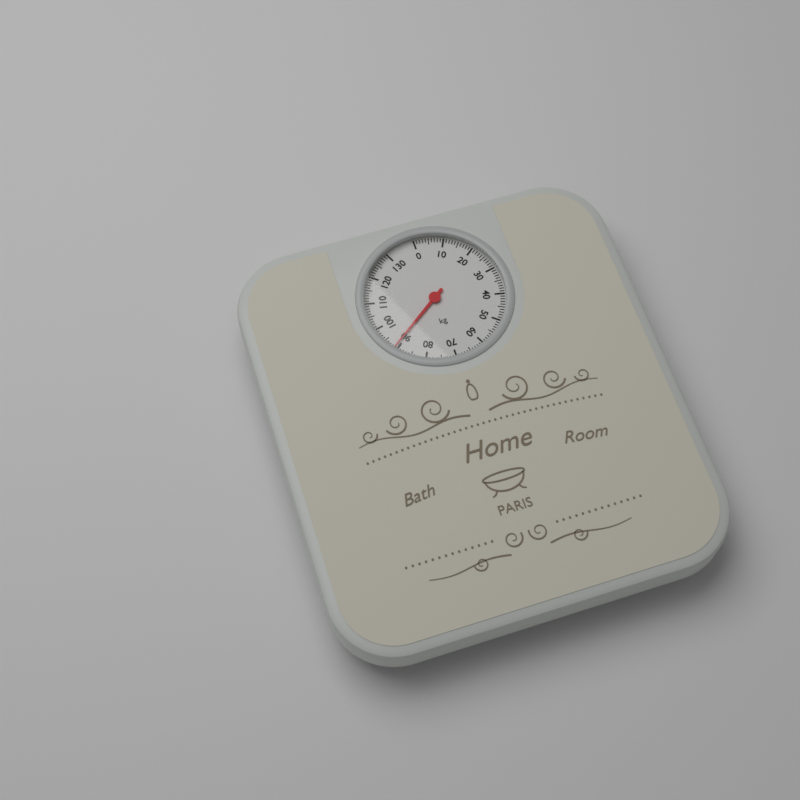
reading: 91 kg
